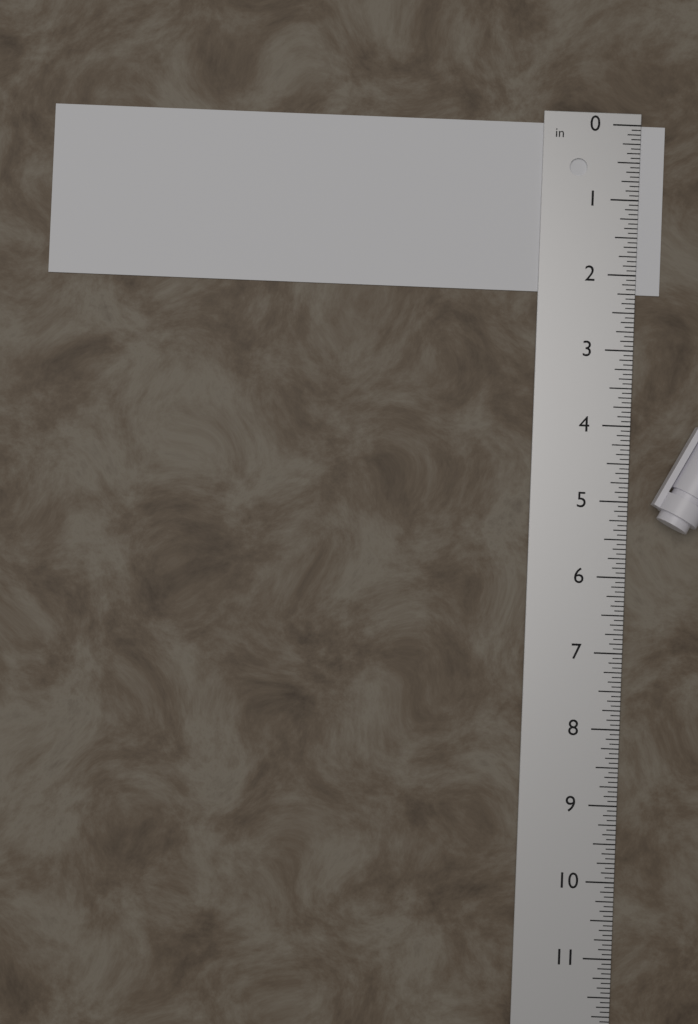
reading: 2.2500 in
